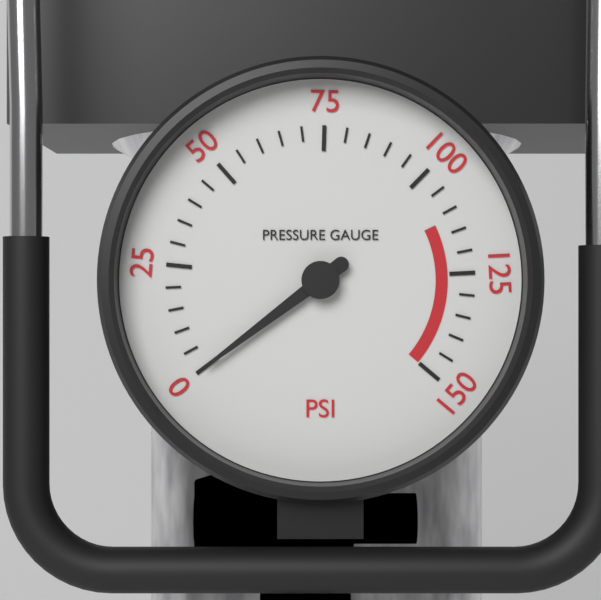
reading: 0 psi
